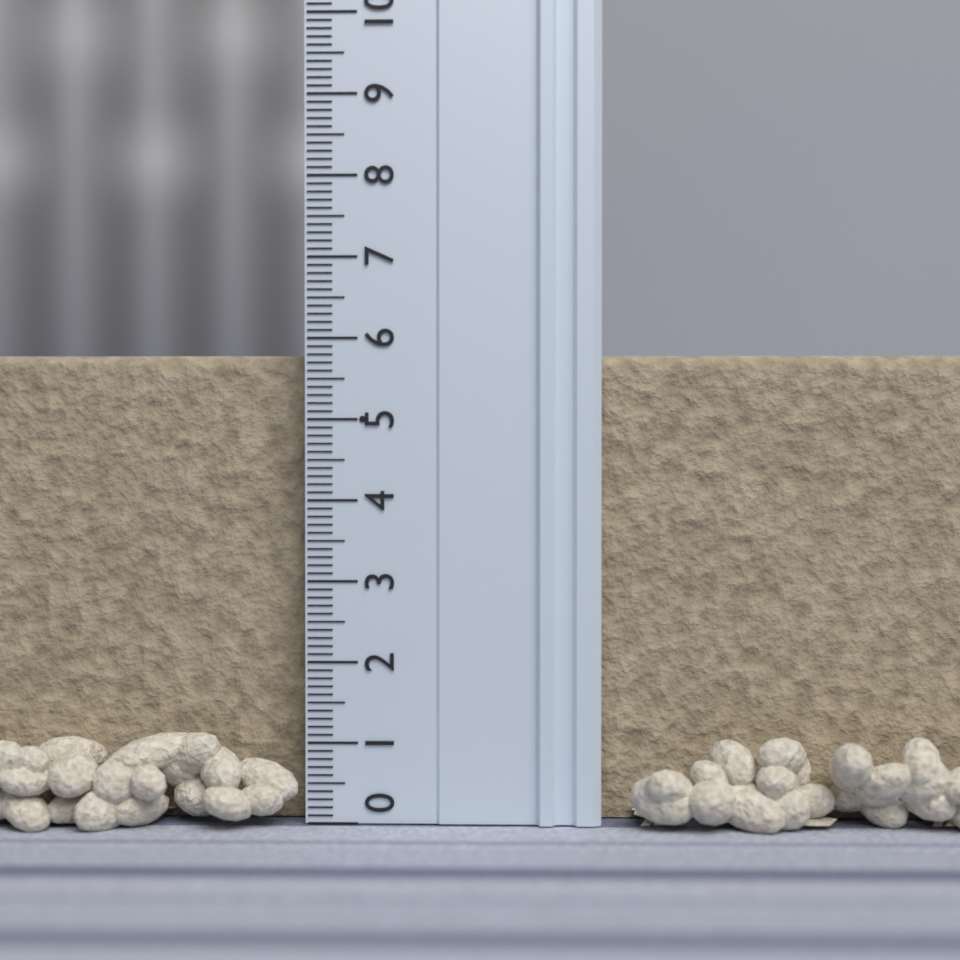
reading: 5.8 (no unit)
